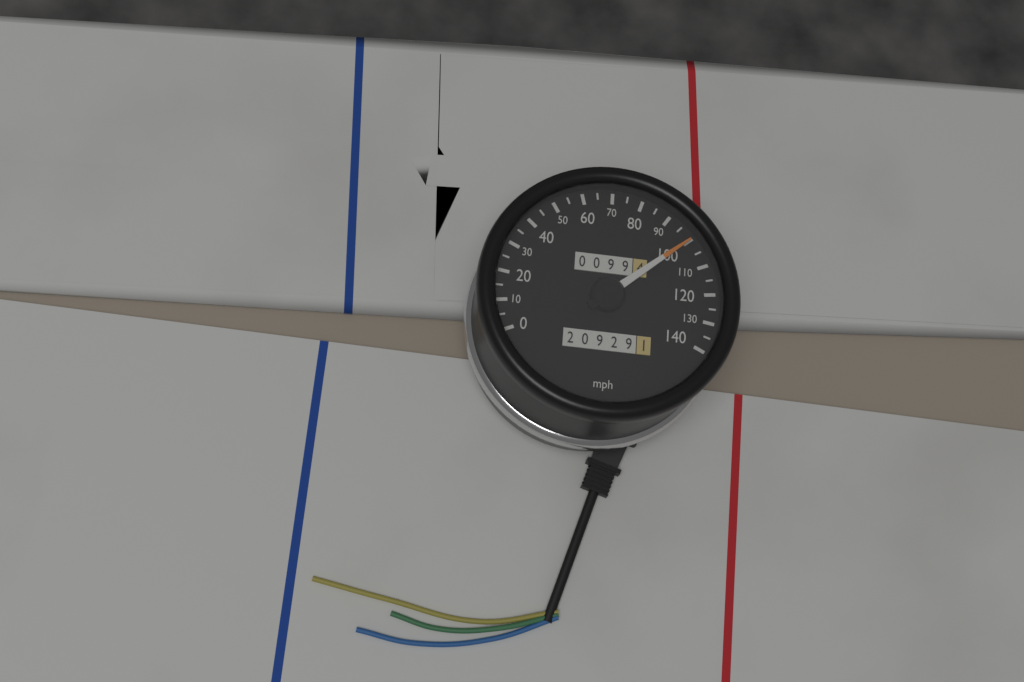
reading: 100 mph
